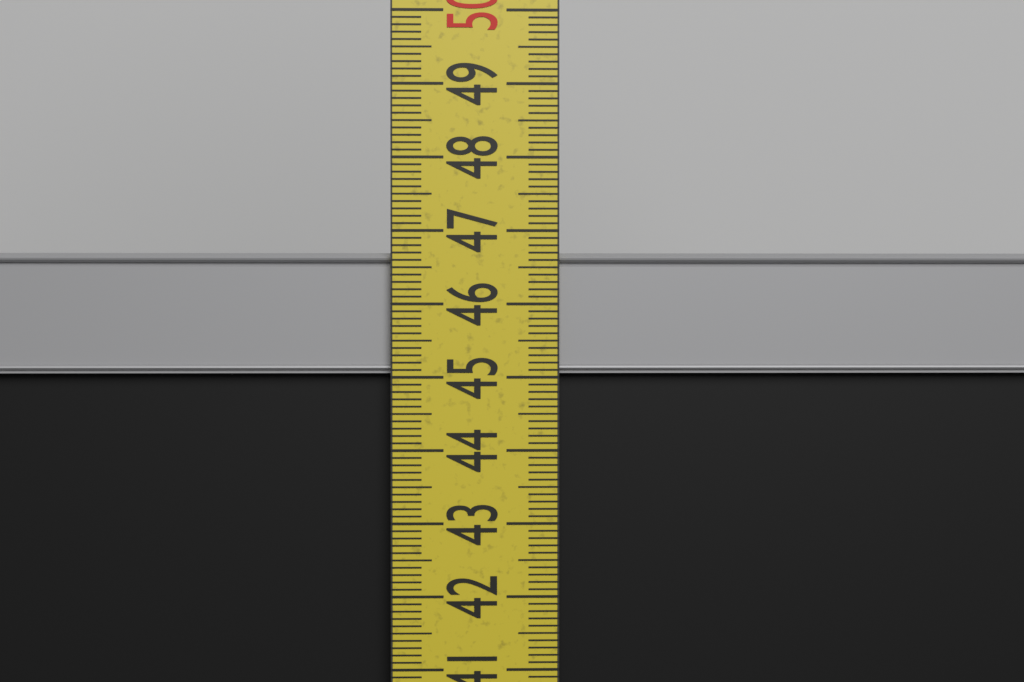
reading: 46.7 cm
